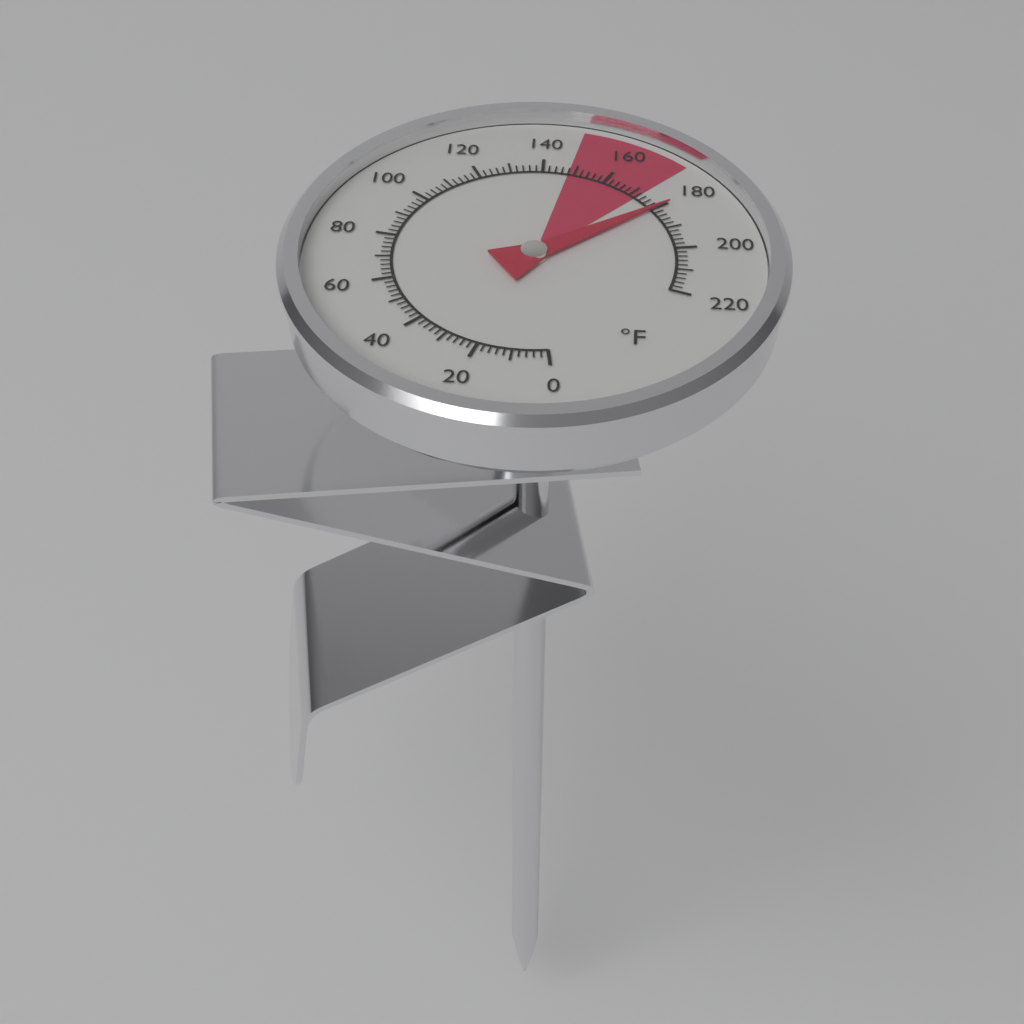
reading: 180 °F
